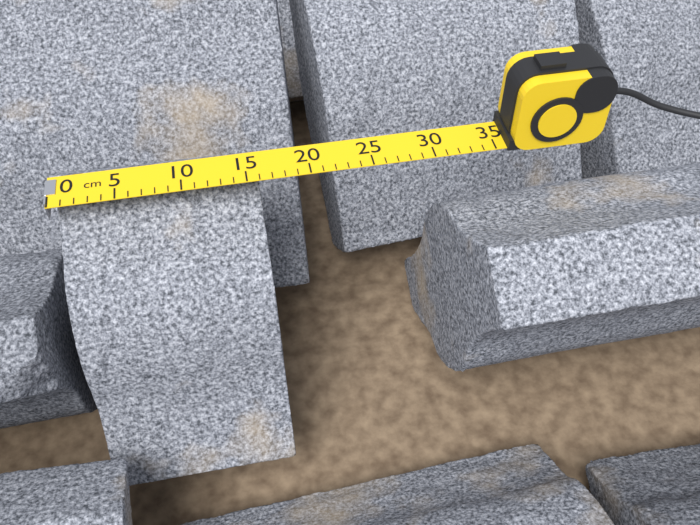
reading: 16 cm
